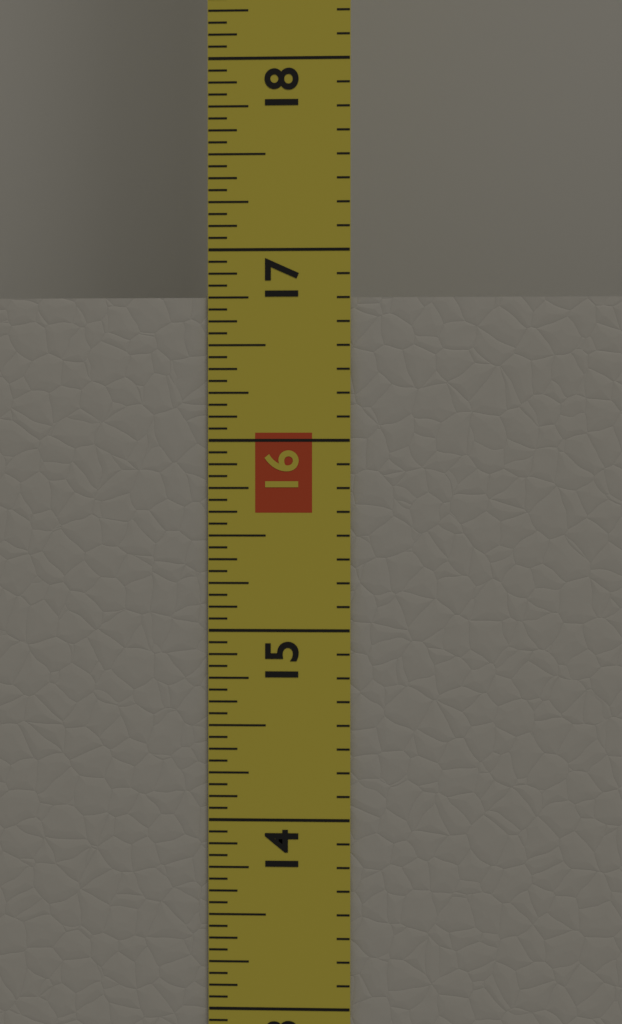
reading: 16.7500 in
